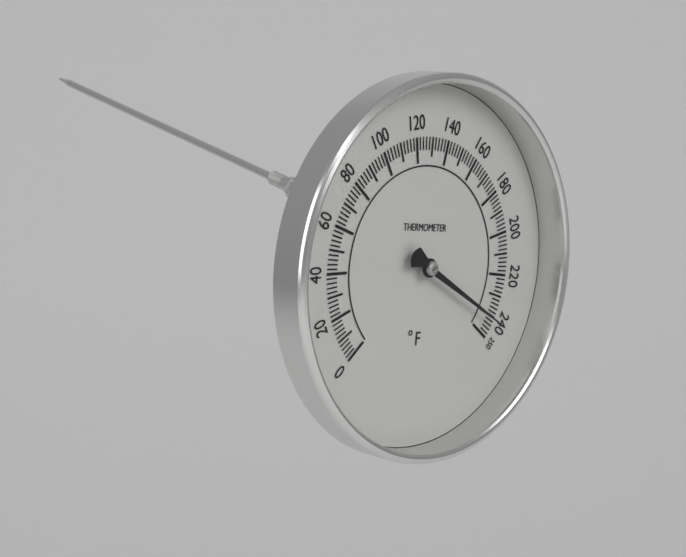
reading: 242 °F
